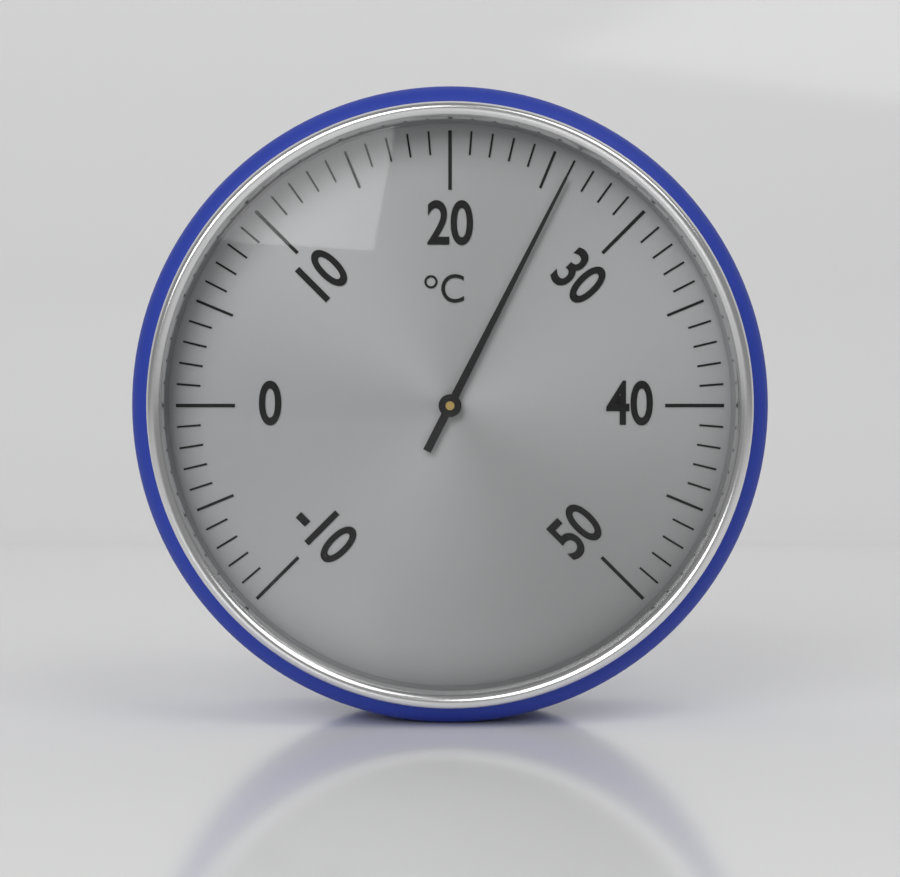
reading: 26 °C
